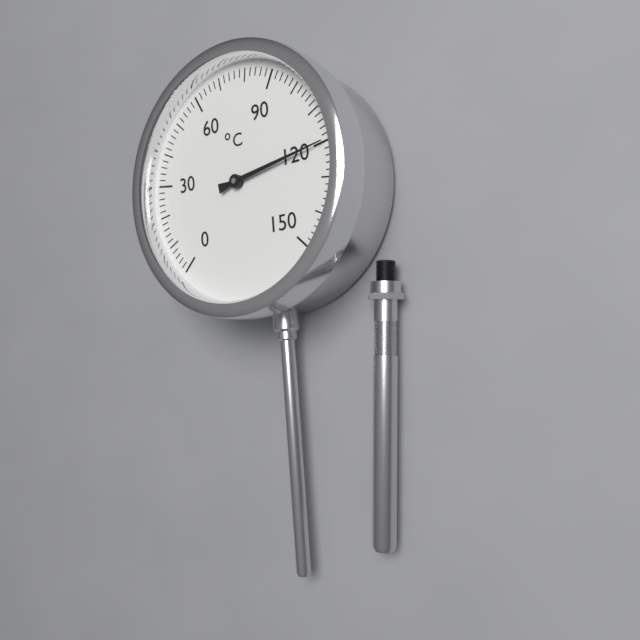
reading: 120 °C
